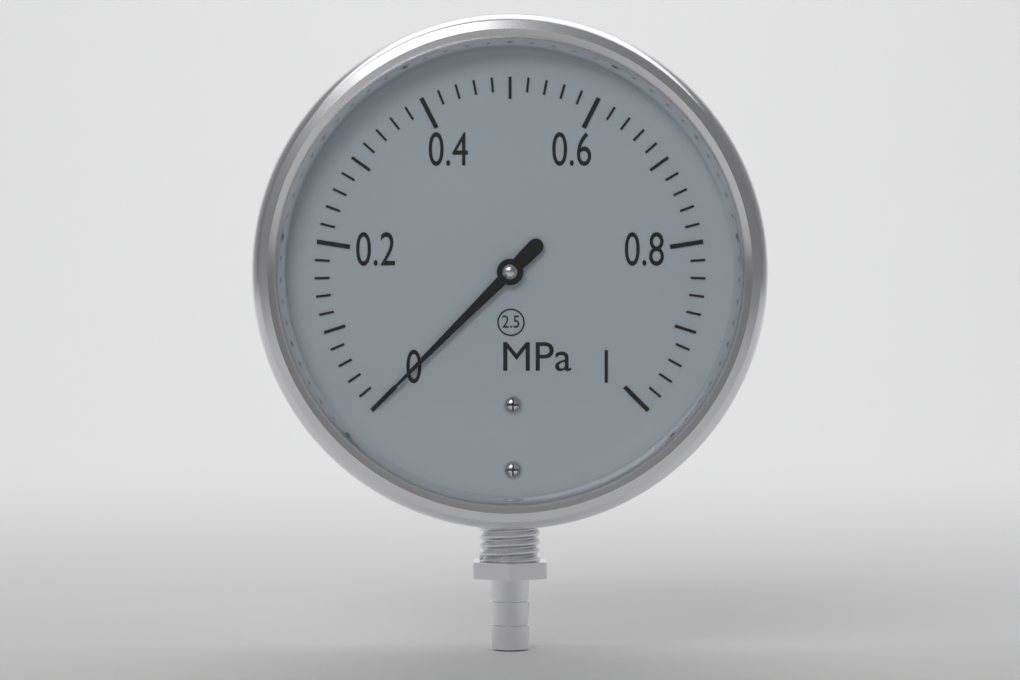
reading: 0.00 MPa
